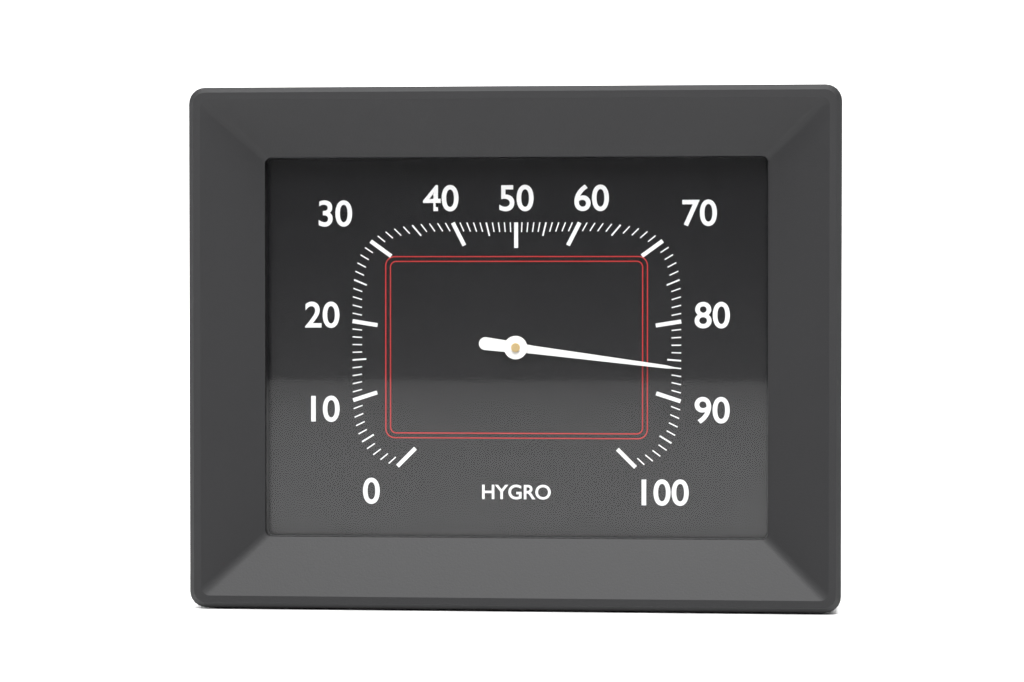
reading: 86 %
